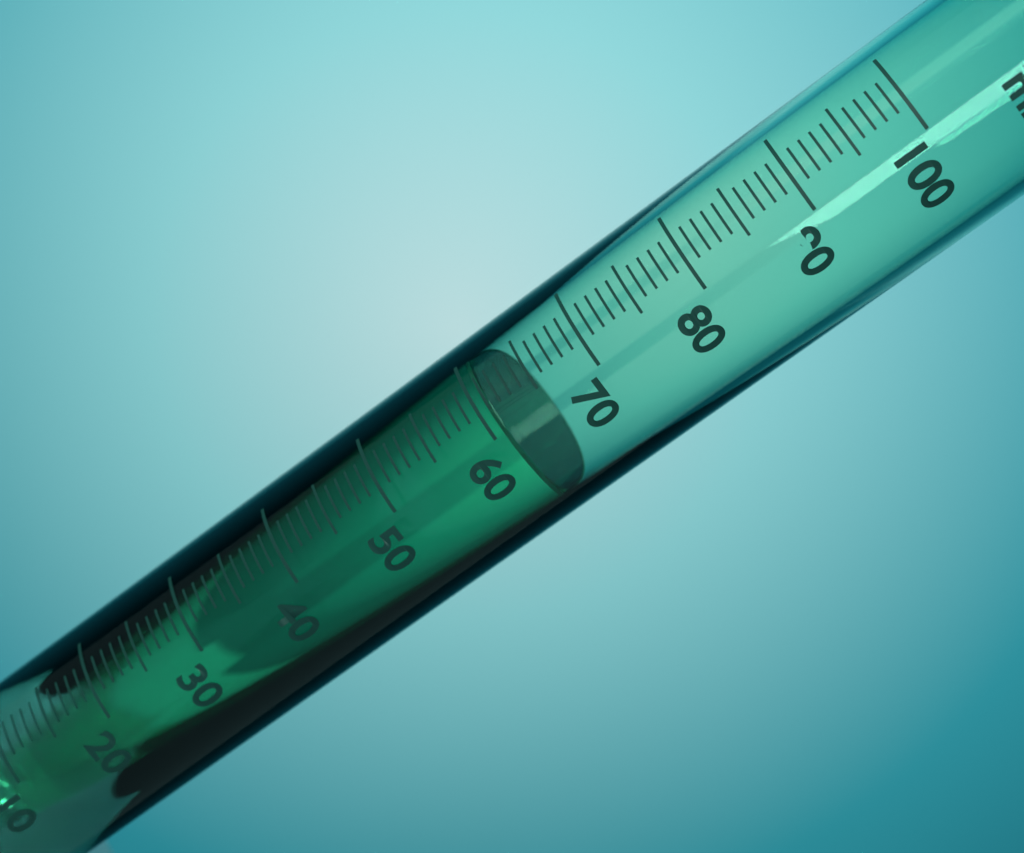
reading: 61 ml
